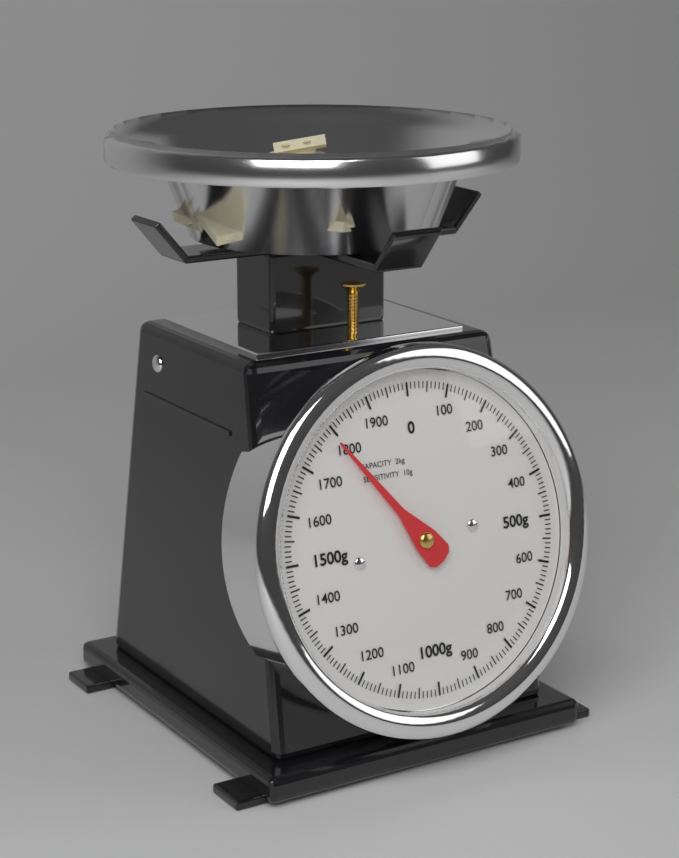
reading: 1790 g
